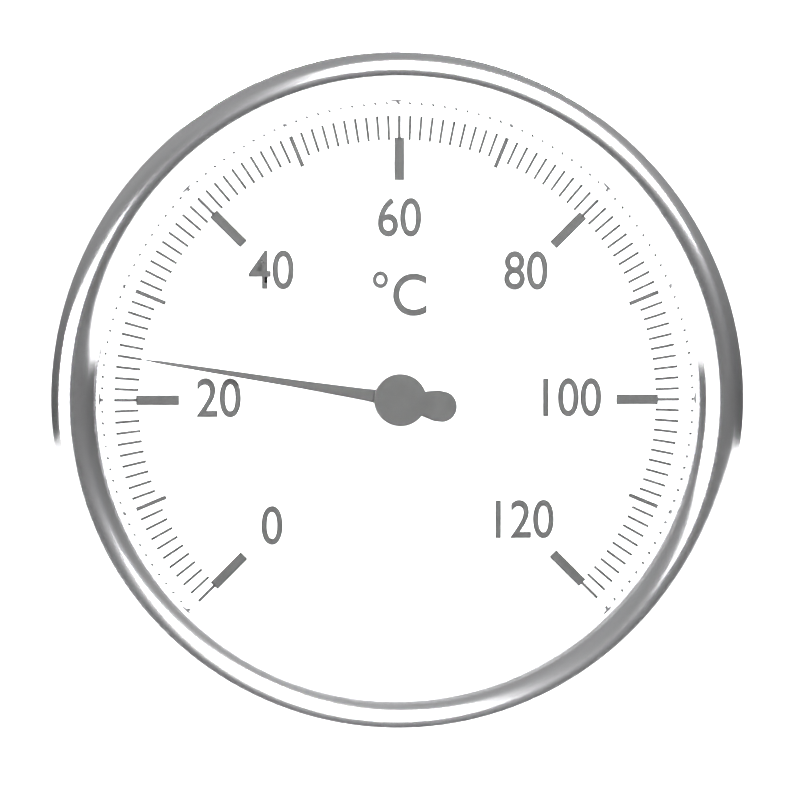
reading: 24 °C
